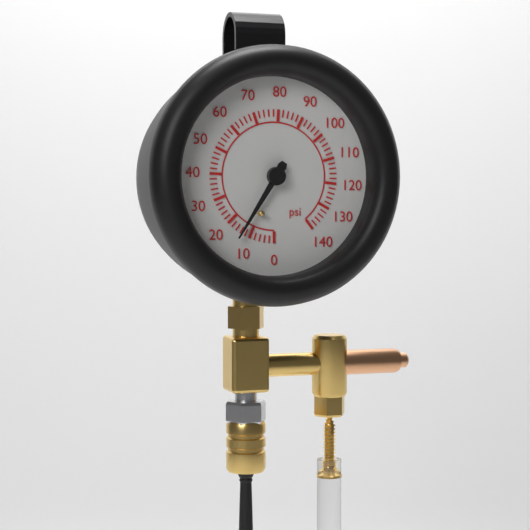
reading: 14 psi
